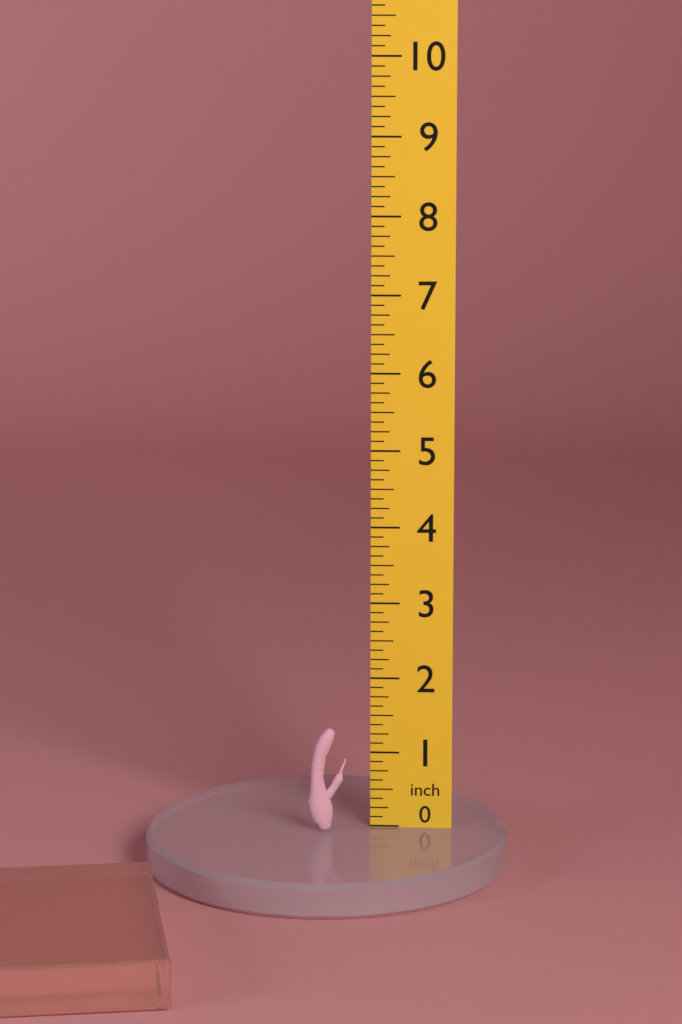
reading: 1.375 inch
